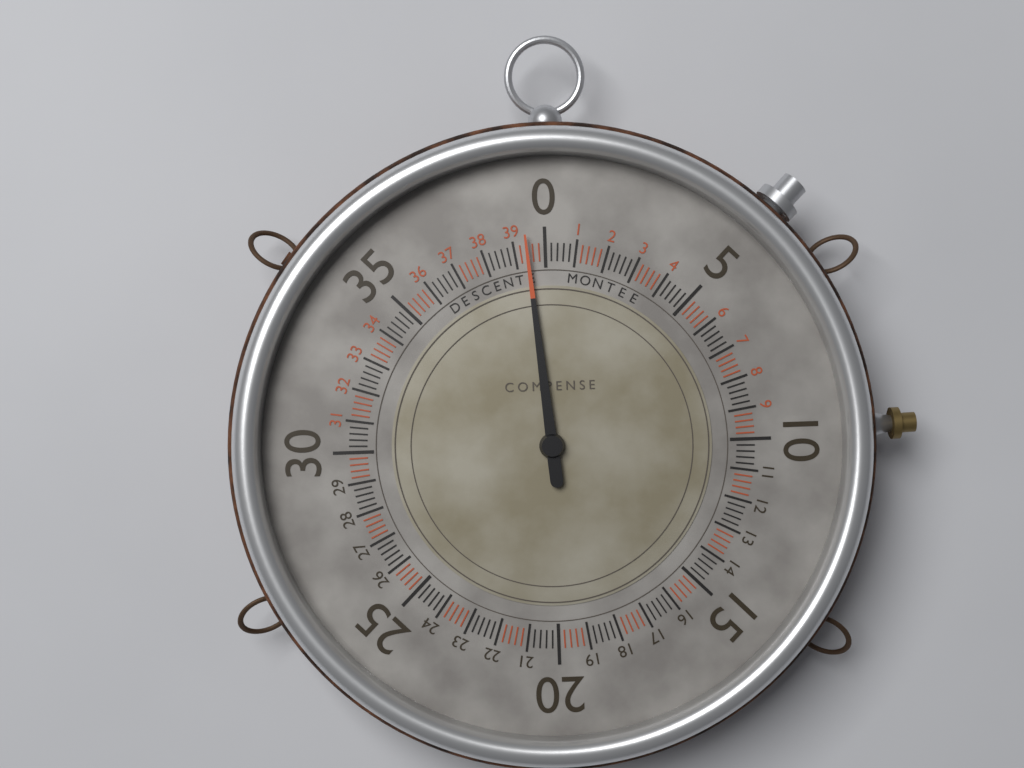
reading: 39.4 (no unit)
